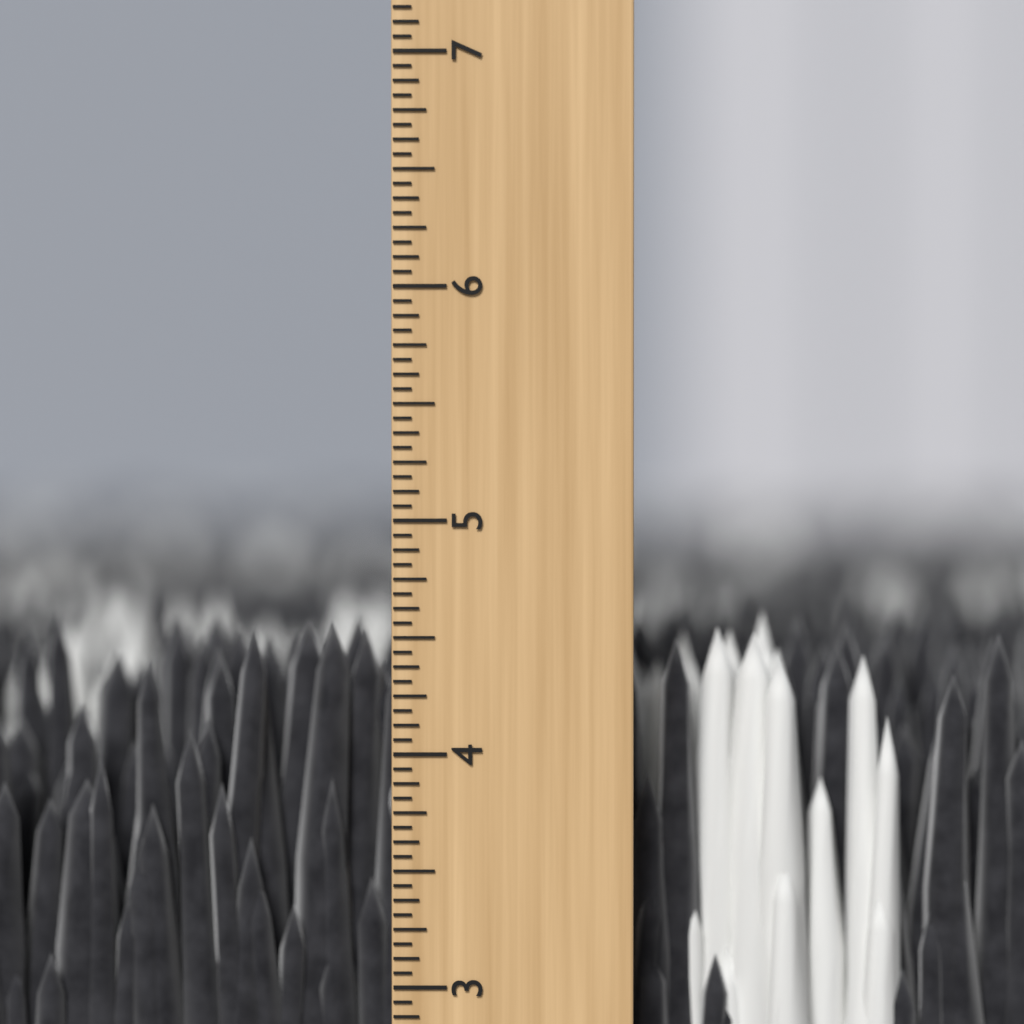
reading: 4.5625 inch
